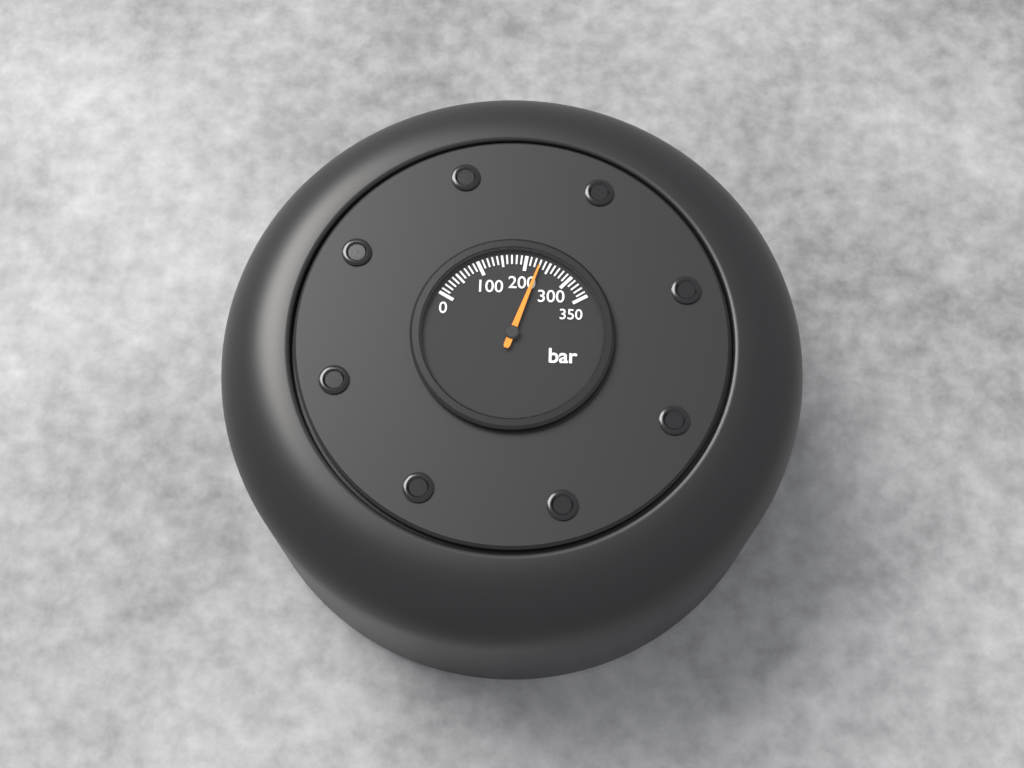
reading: 230 bar
